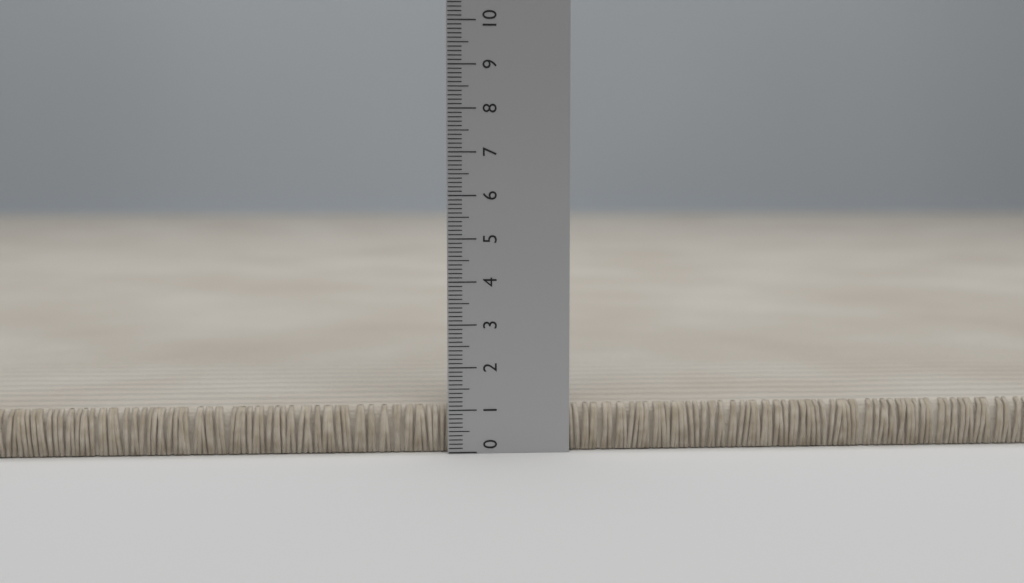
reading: 1.1 (no unit)
